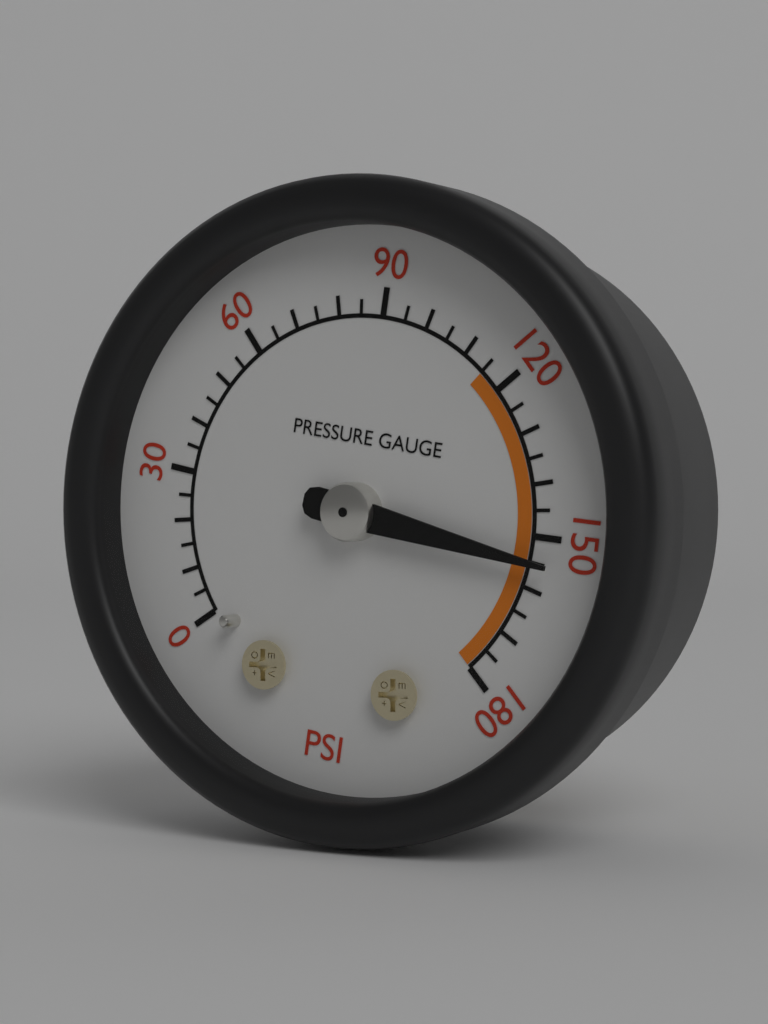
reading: 155 psi
